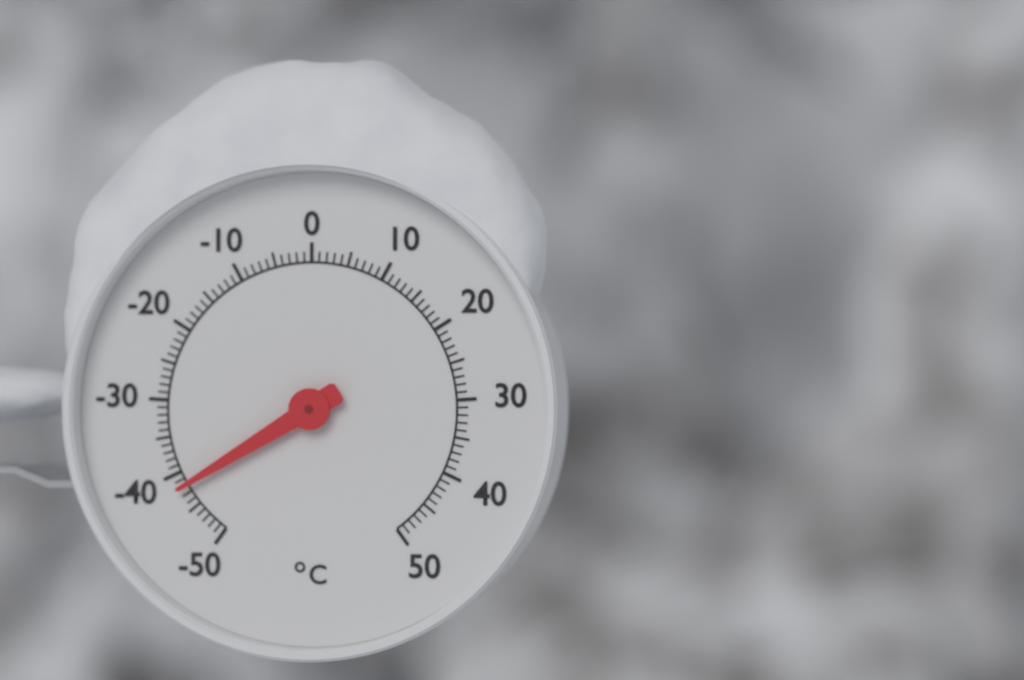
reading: -42 °C
